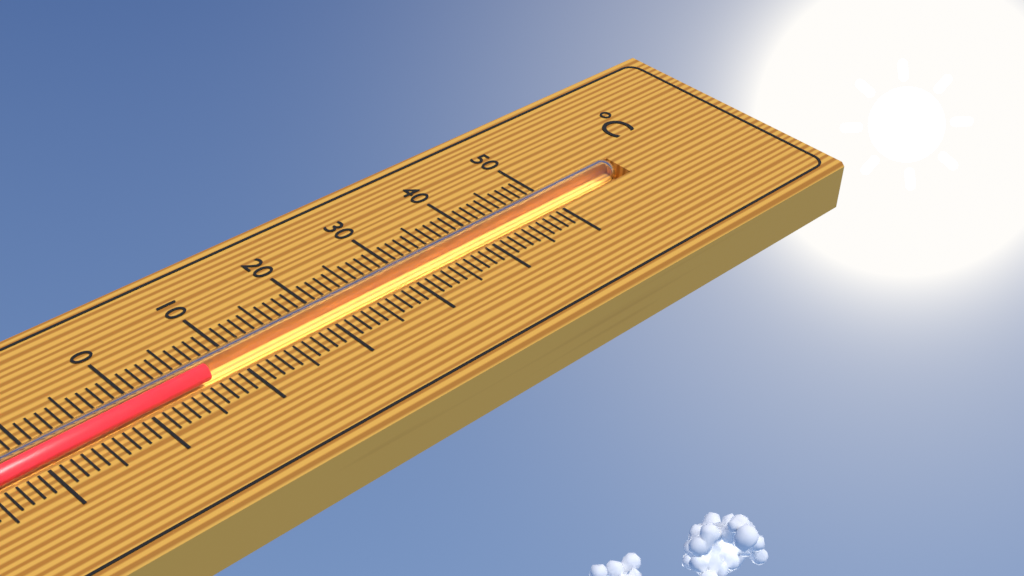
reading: 7 °C
